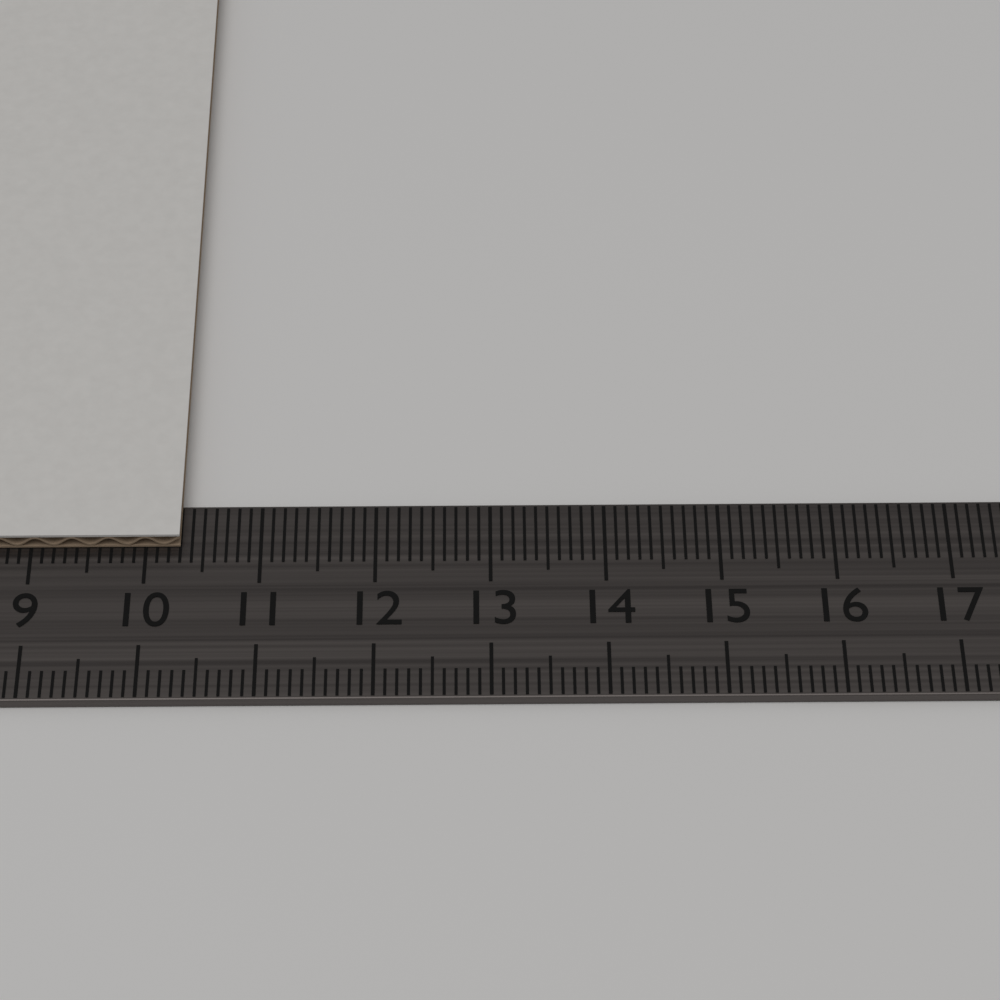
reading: 10.3 cm
